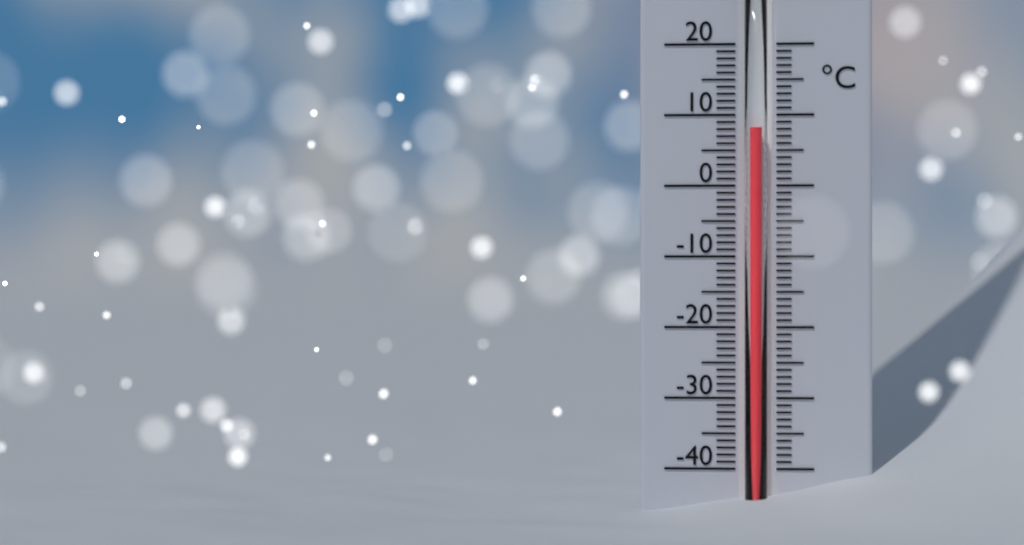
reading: 8 °C
